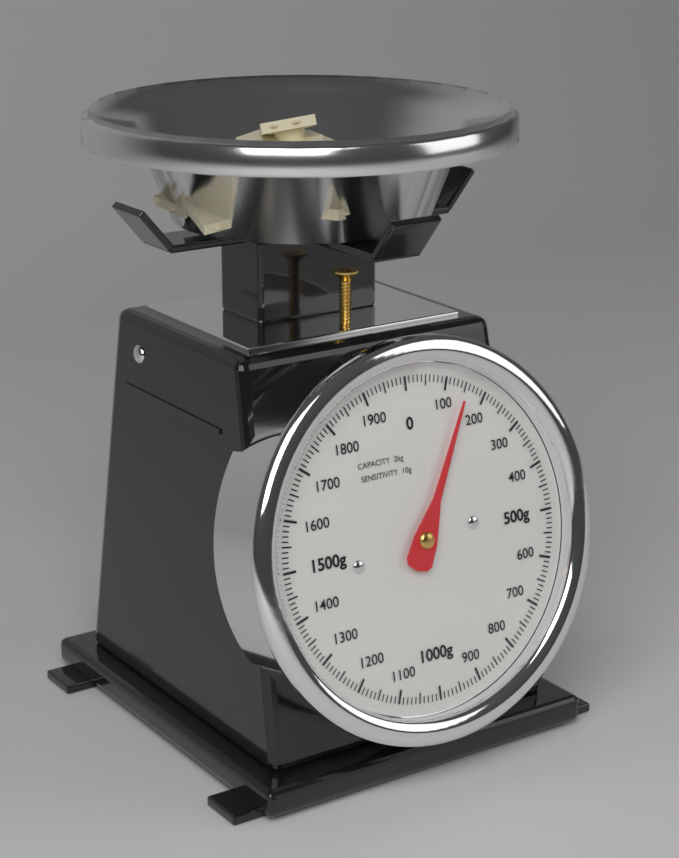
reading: 150 g
